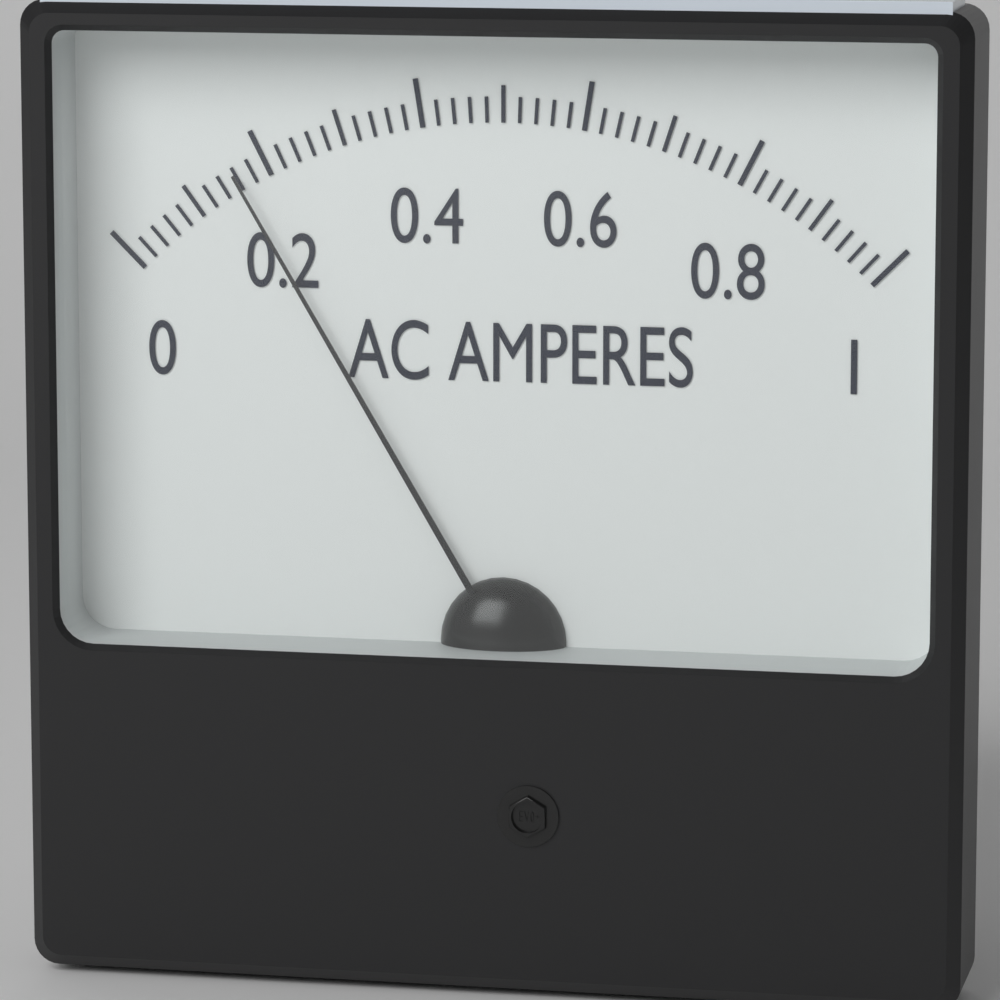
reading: 0.16 A
